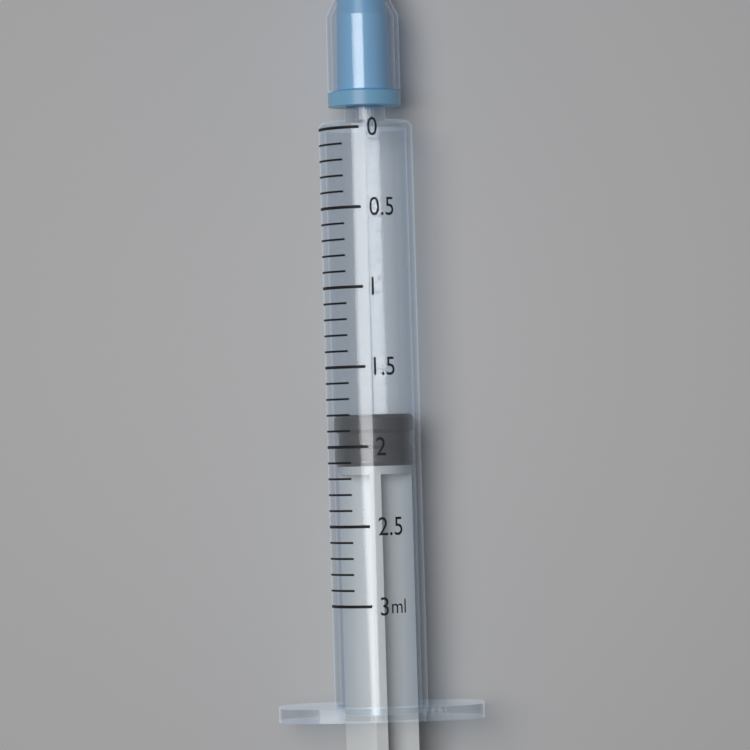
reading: 1.8 ml
